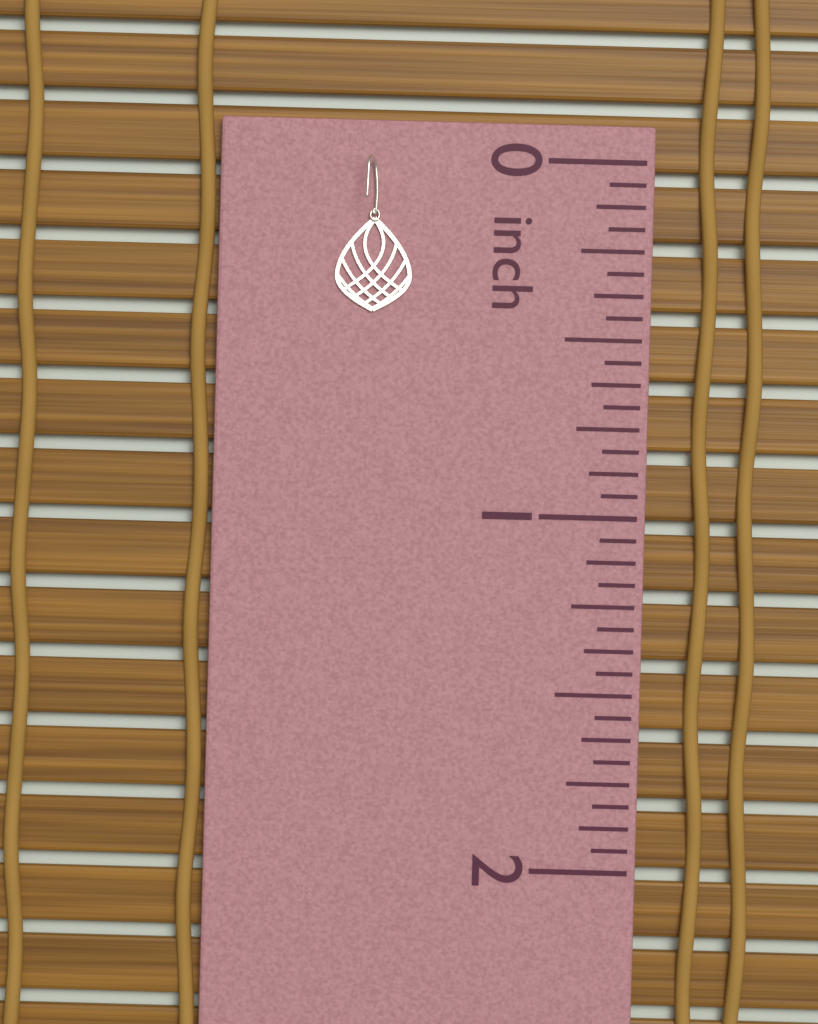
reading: 0.4375 inch
